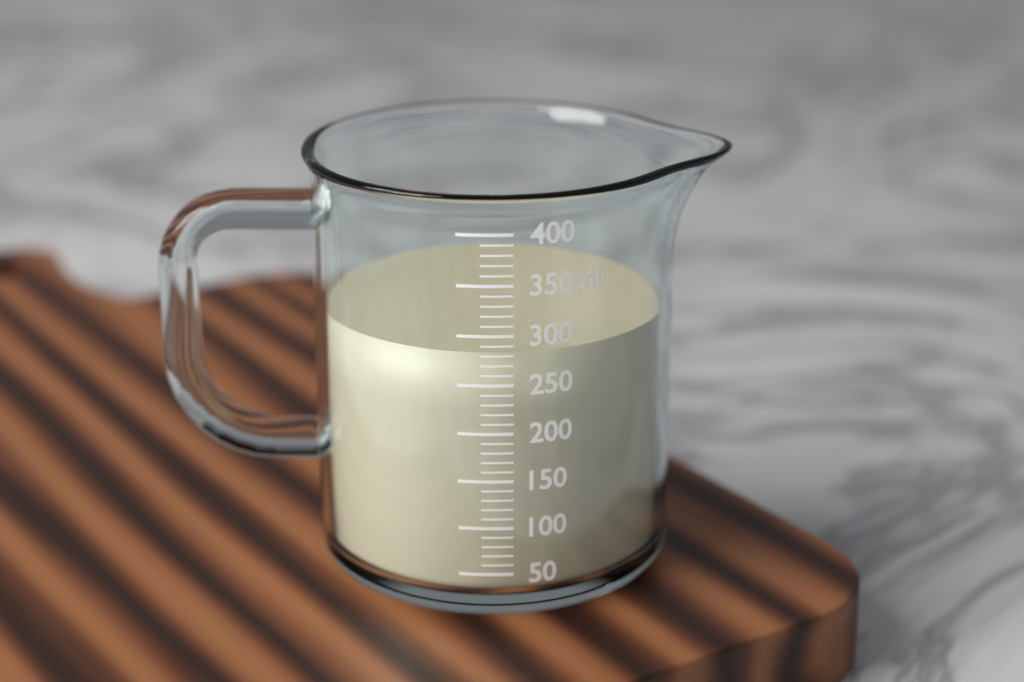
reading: 280 ml
